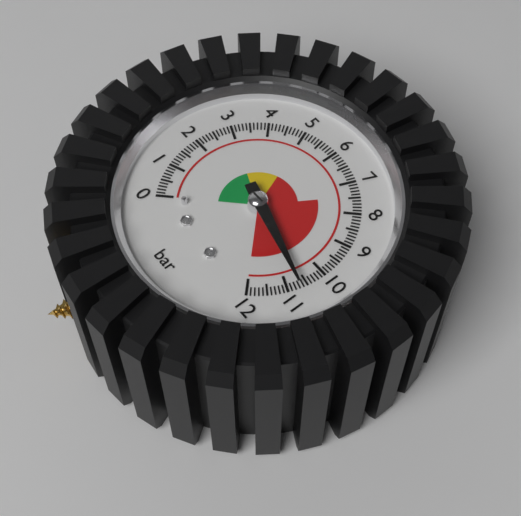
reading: 10.7 bar
